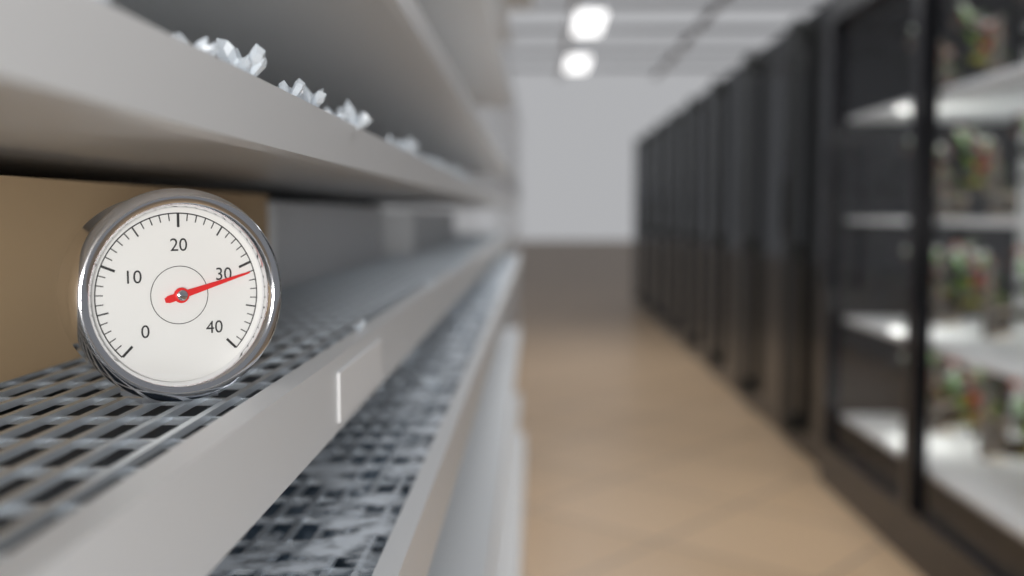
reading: 31 (no unit)
